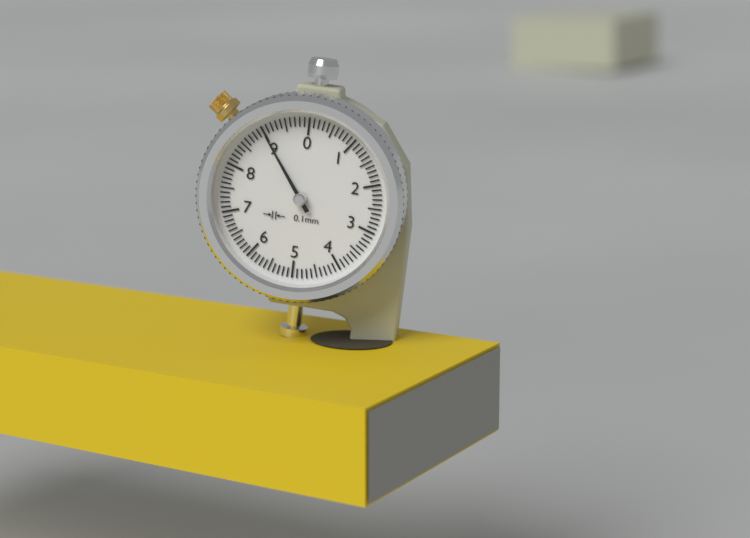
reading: 9.0 mm
